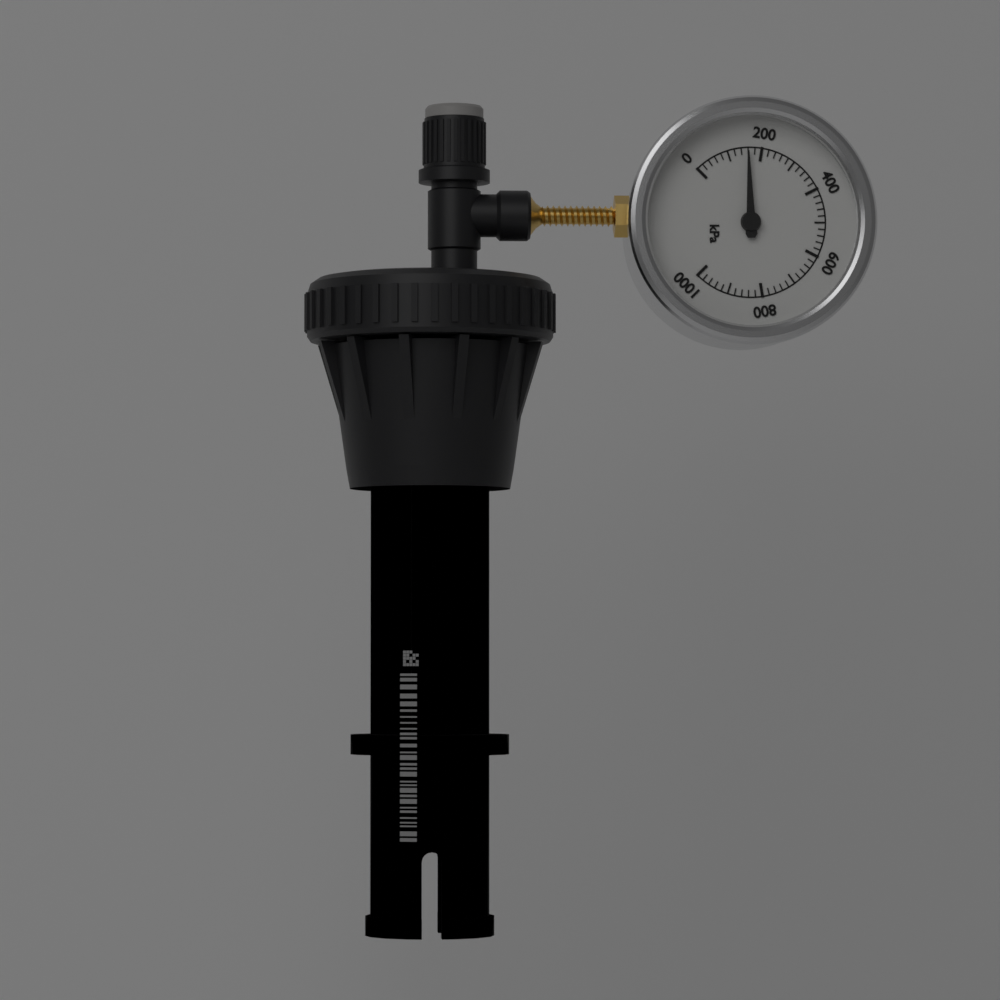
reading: 160 kPa
